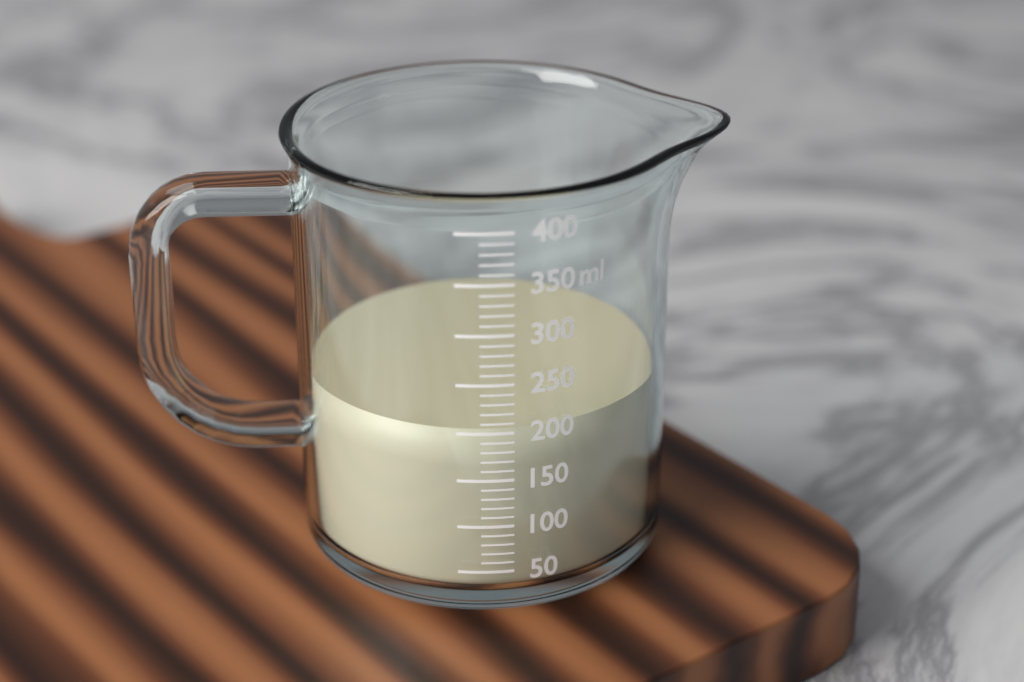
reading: 200 ml
